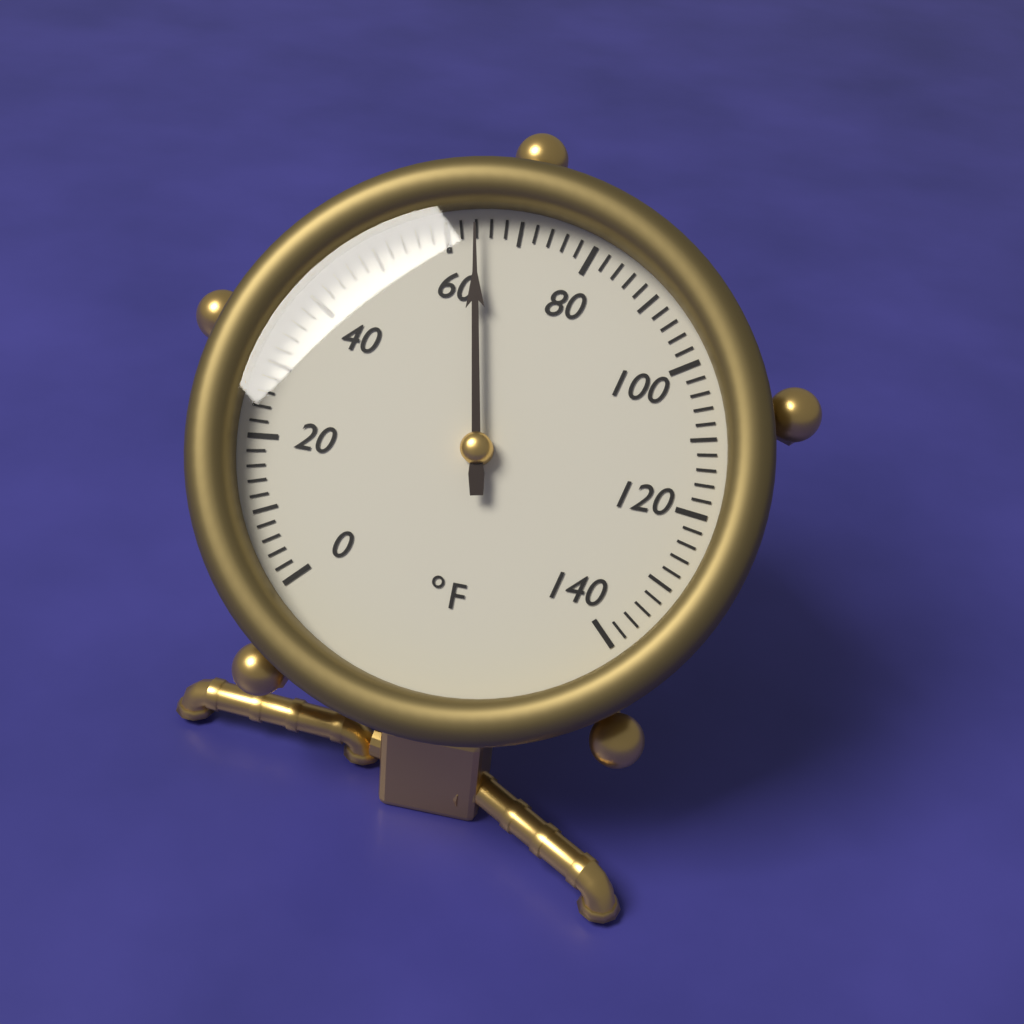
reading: 64 °F
